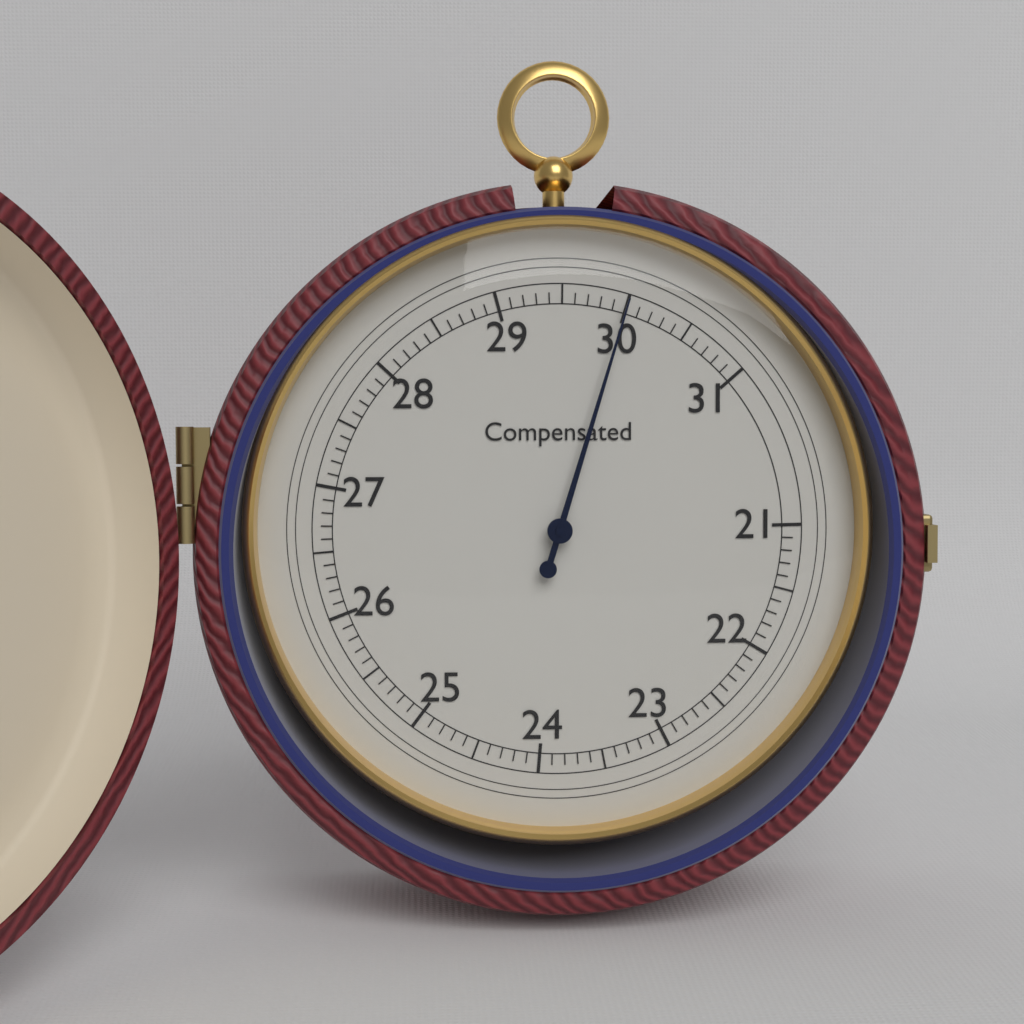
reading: 30.0 (no unit)
